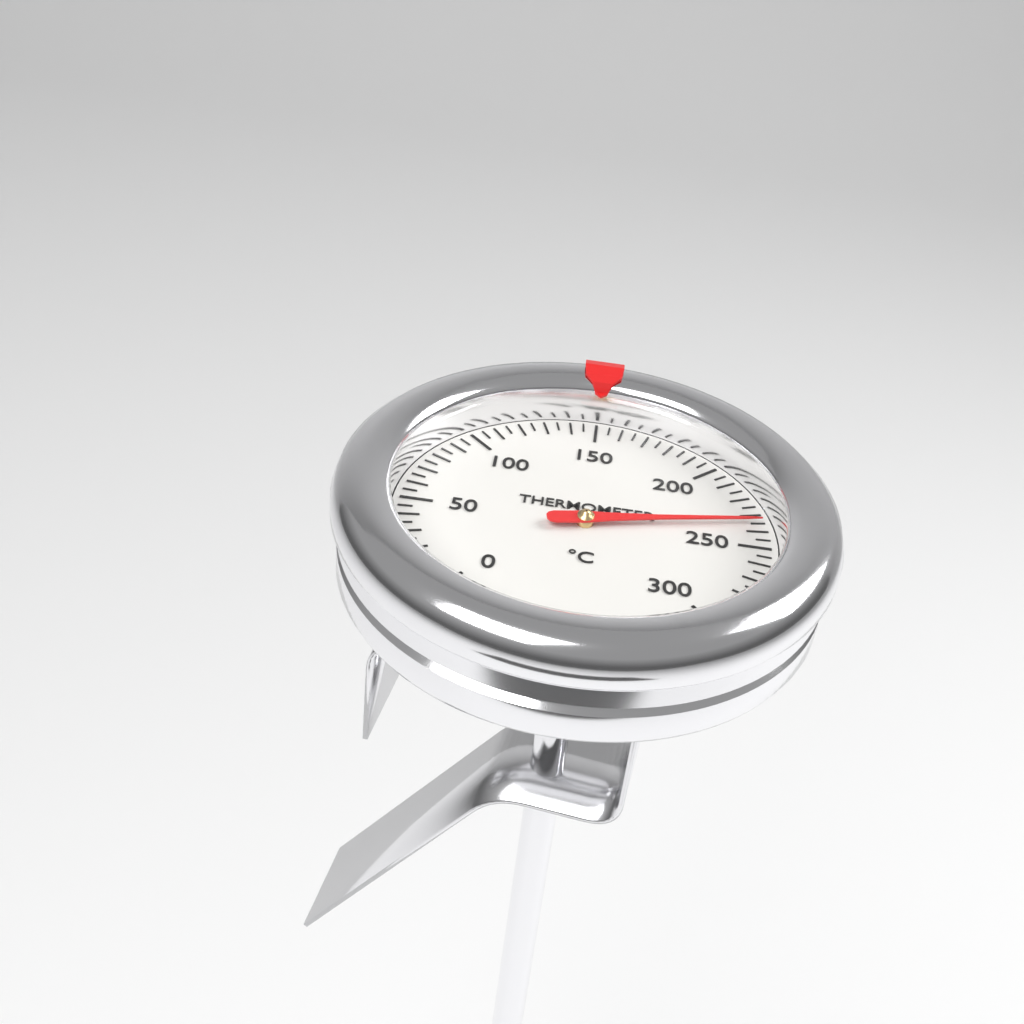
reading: 235 °C
